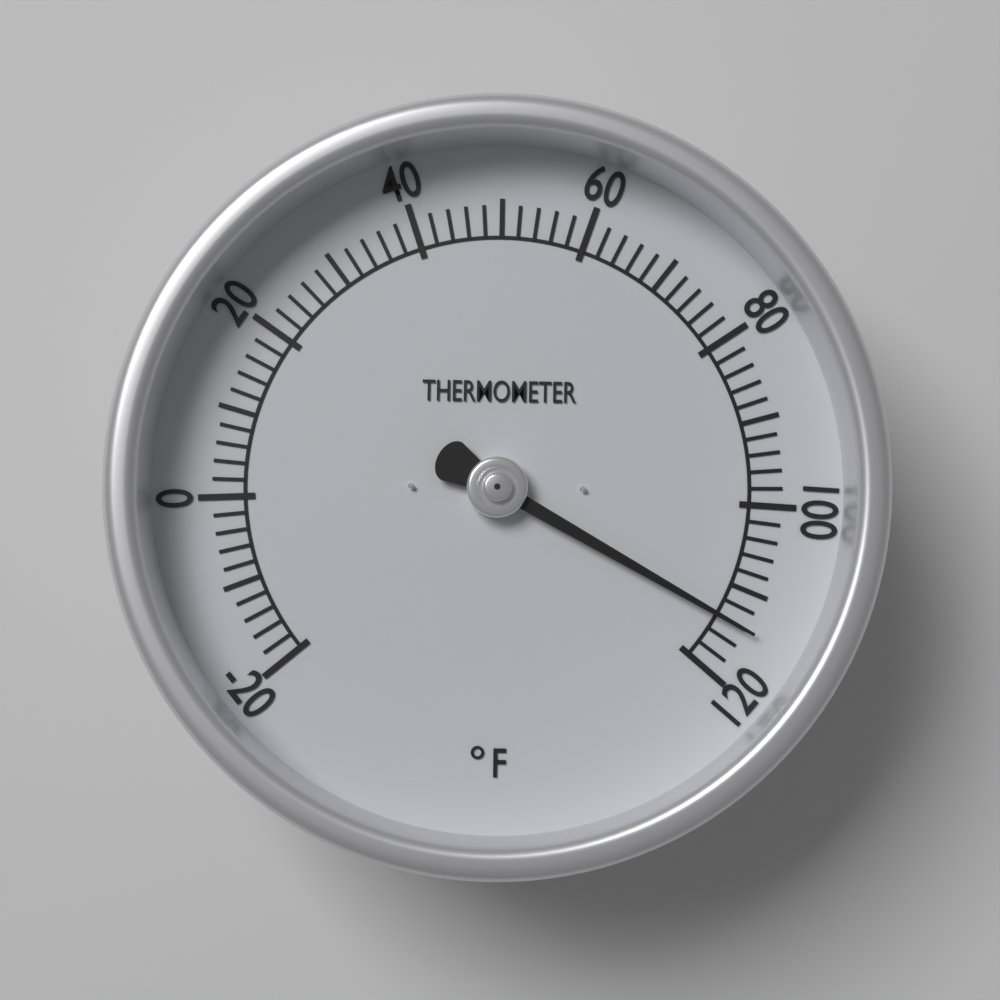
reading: 114 °F
